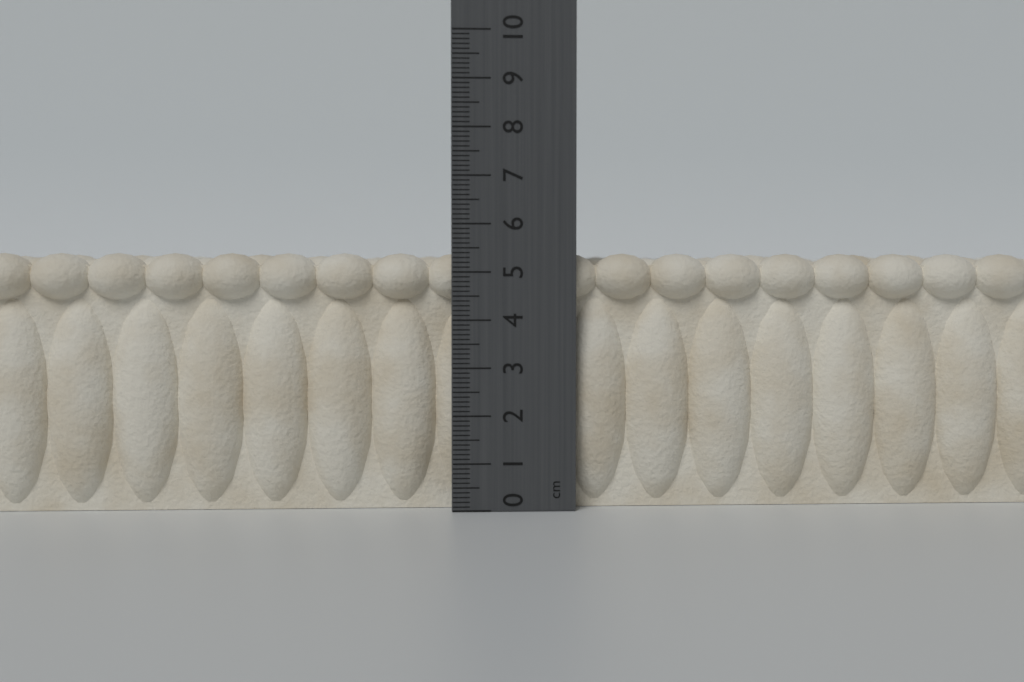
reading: 5.4 cm
